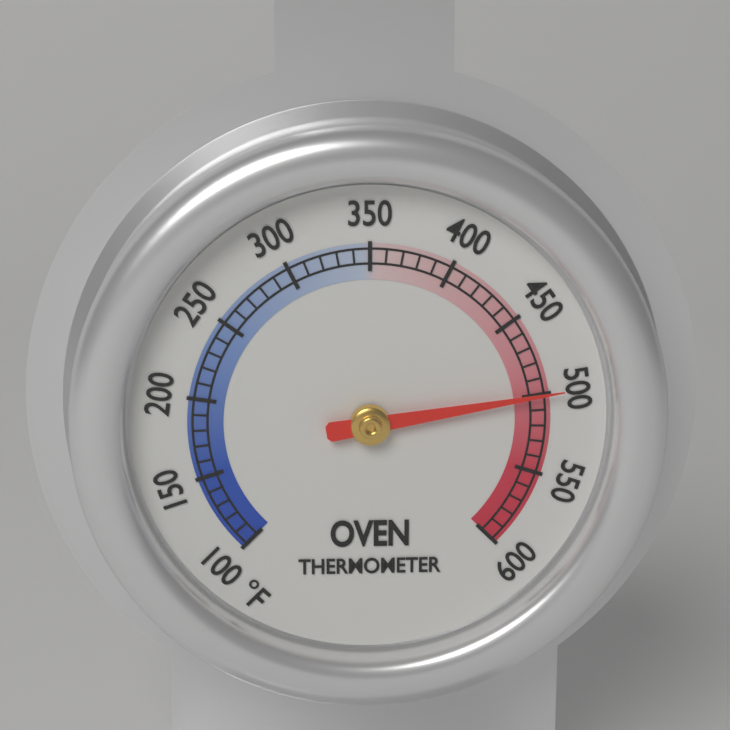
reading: 500 °F
